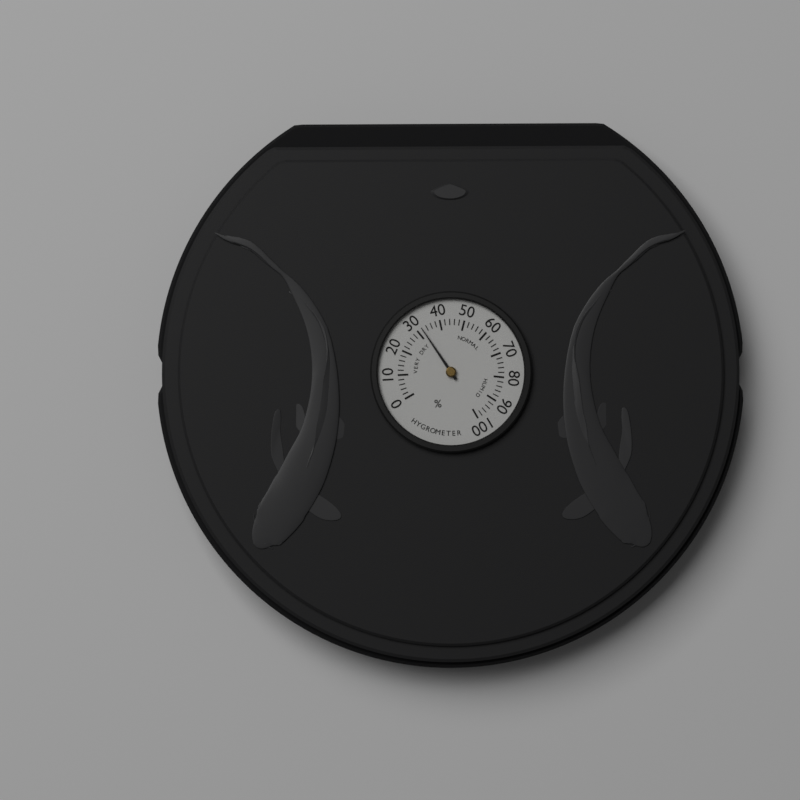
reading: 32 %
